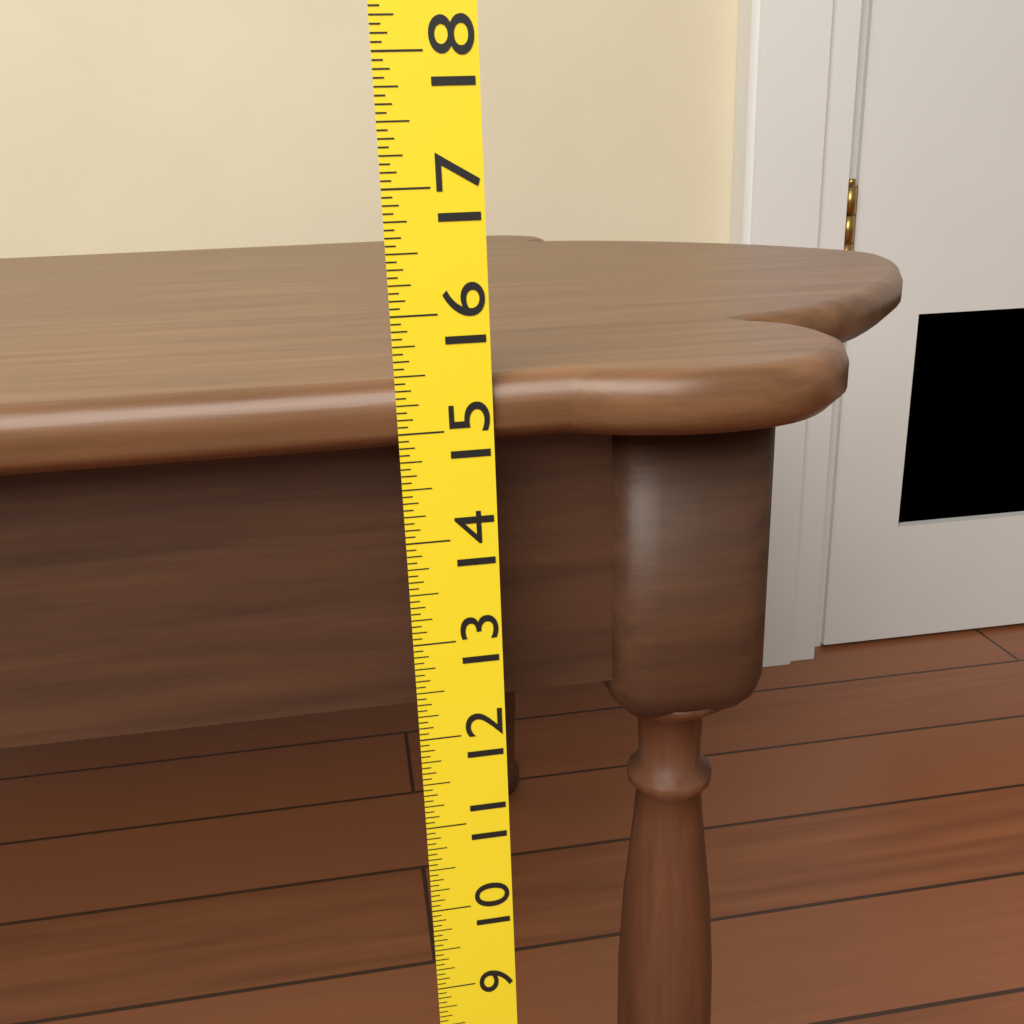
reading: 15.4375 (no unit)
